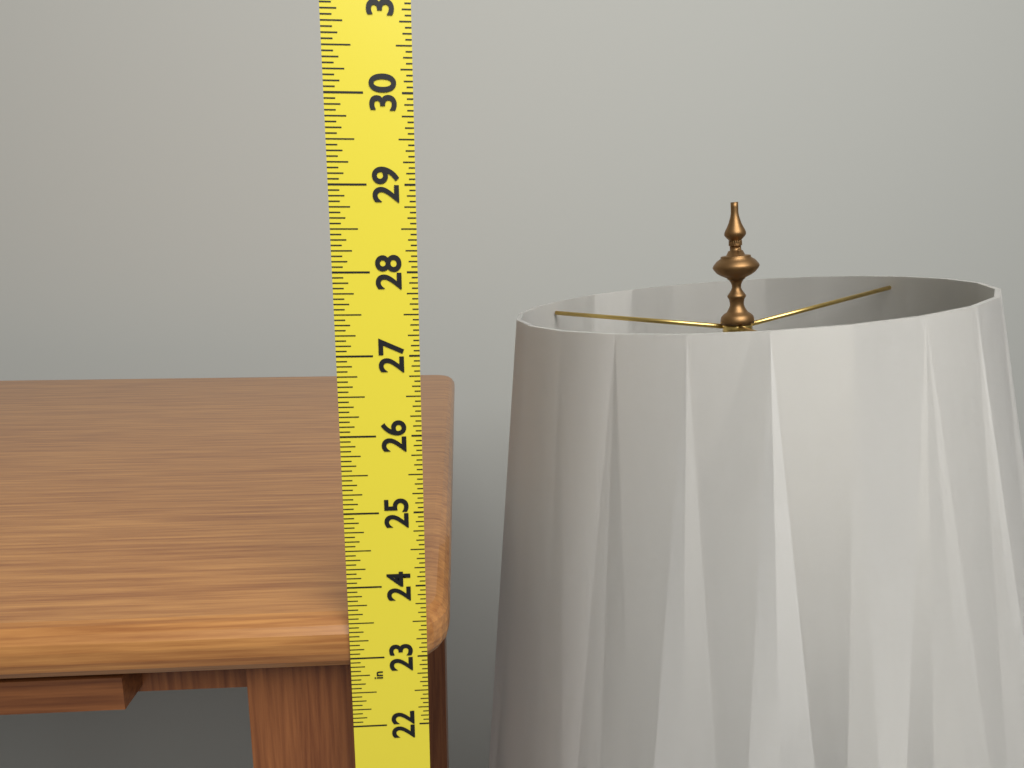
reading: 23.5000 in
